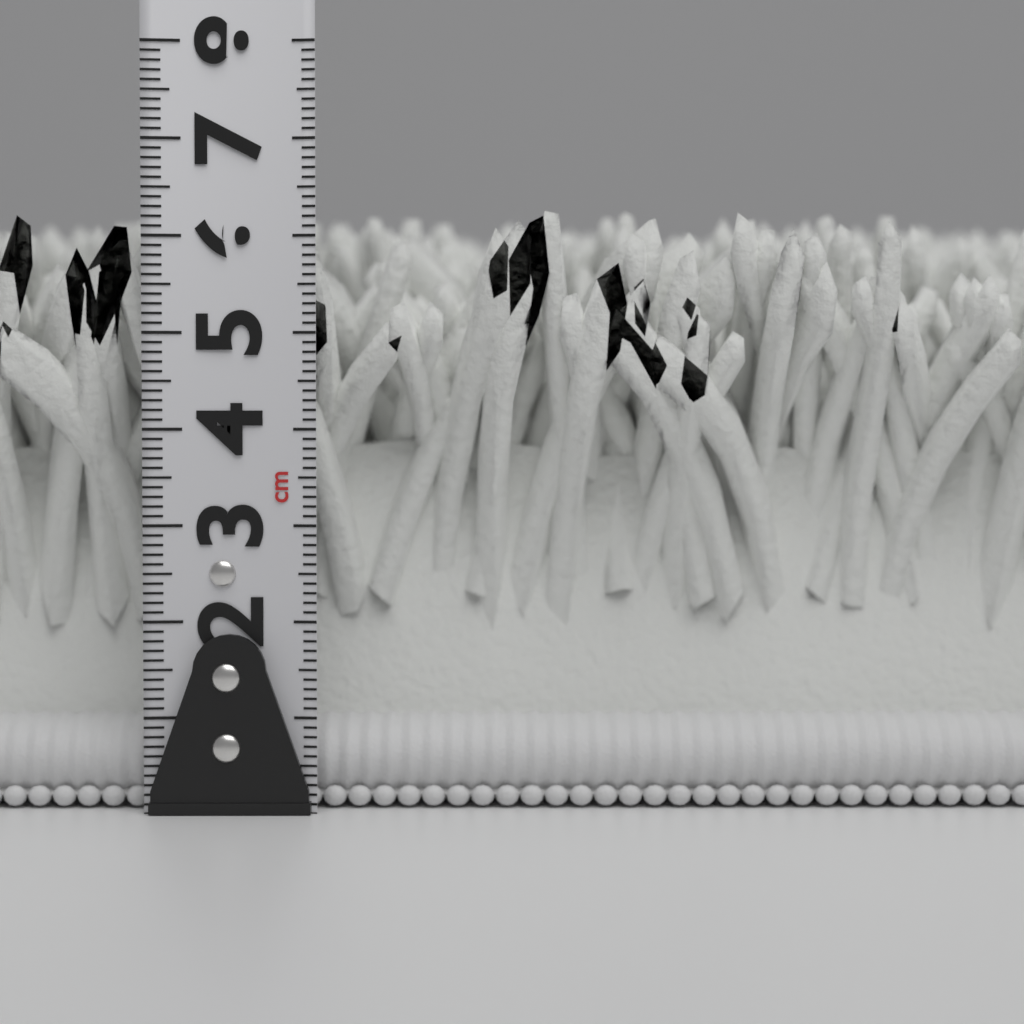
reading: 6.4 cm
